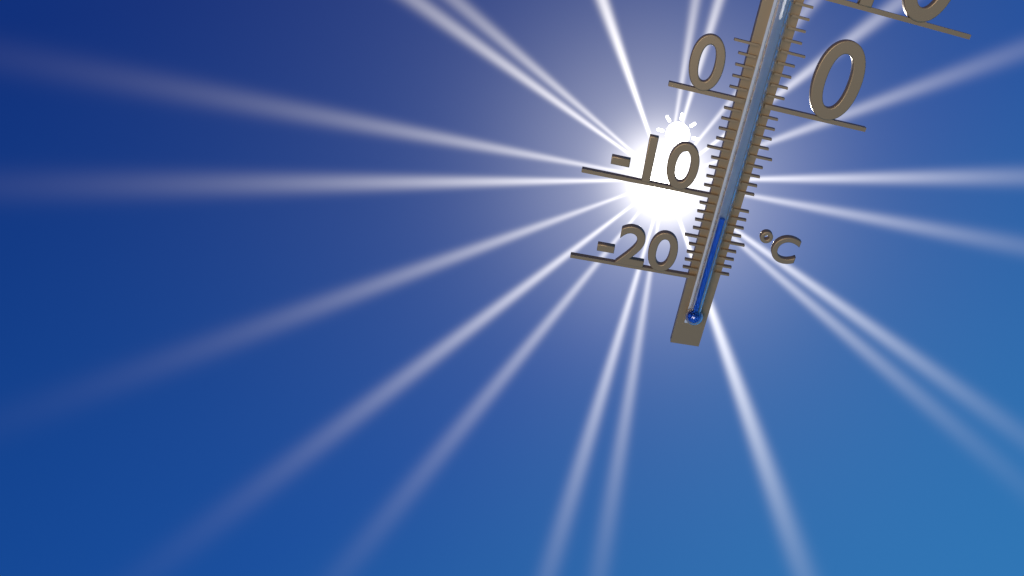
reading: -12 °C
